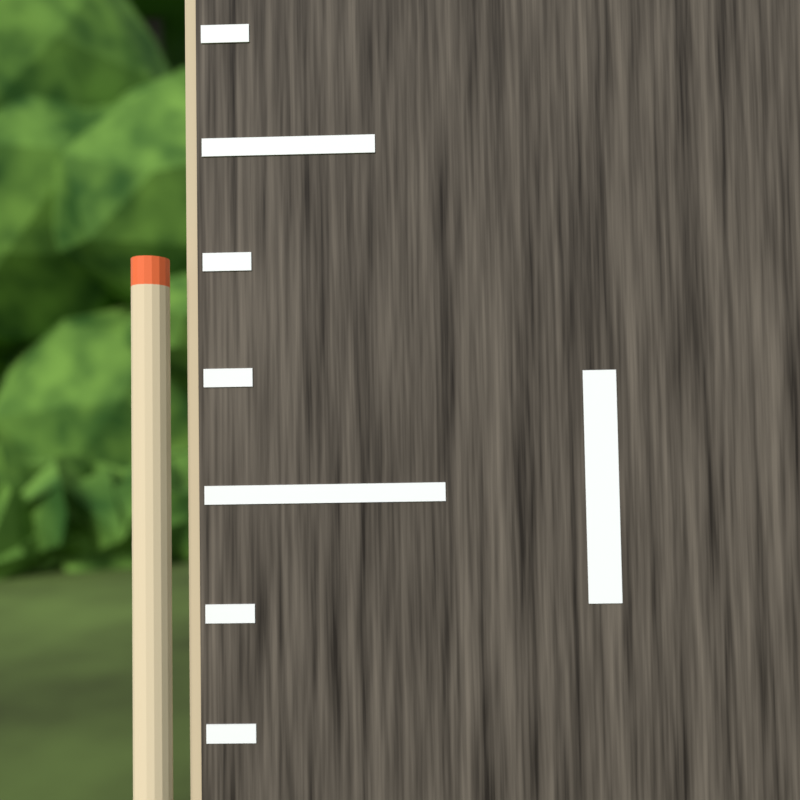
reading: 1.166667 (no unit)
